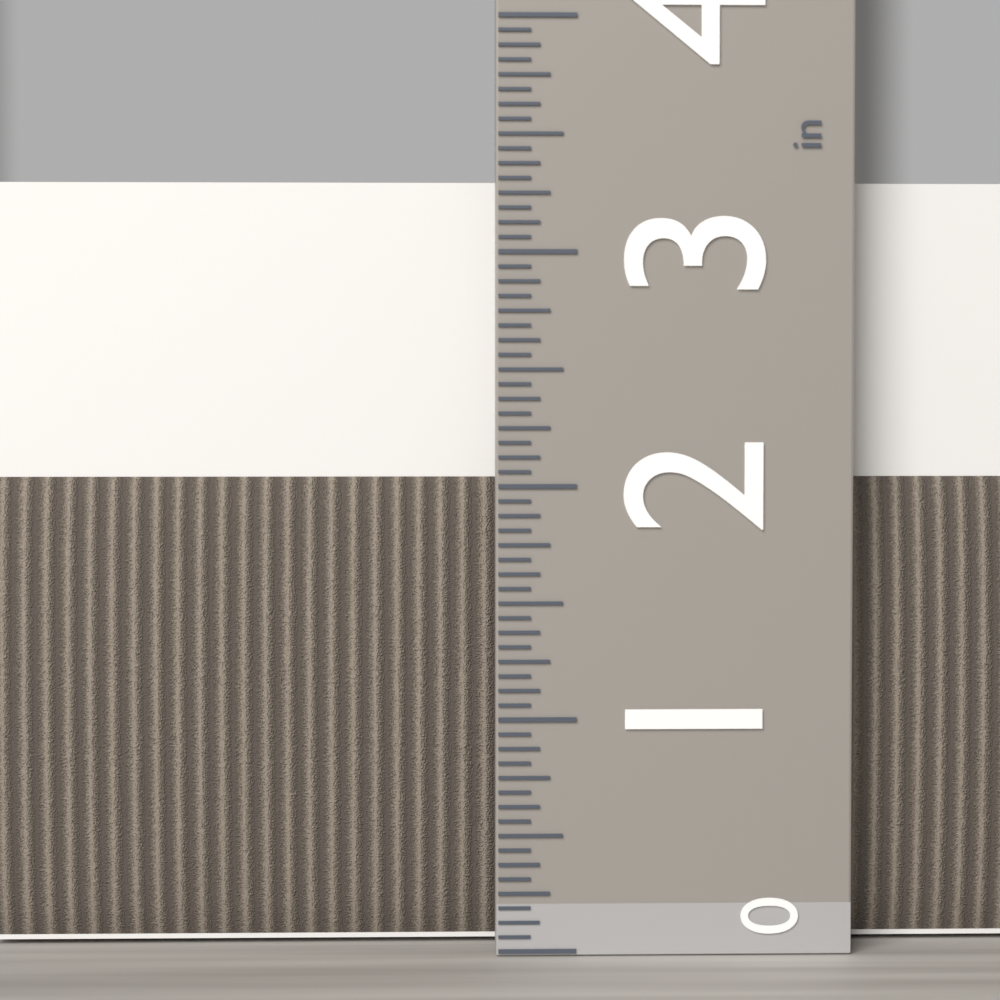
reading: 3.3125 in
